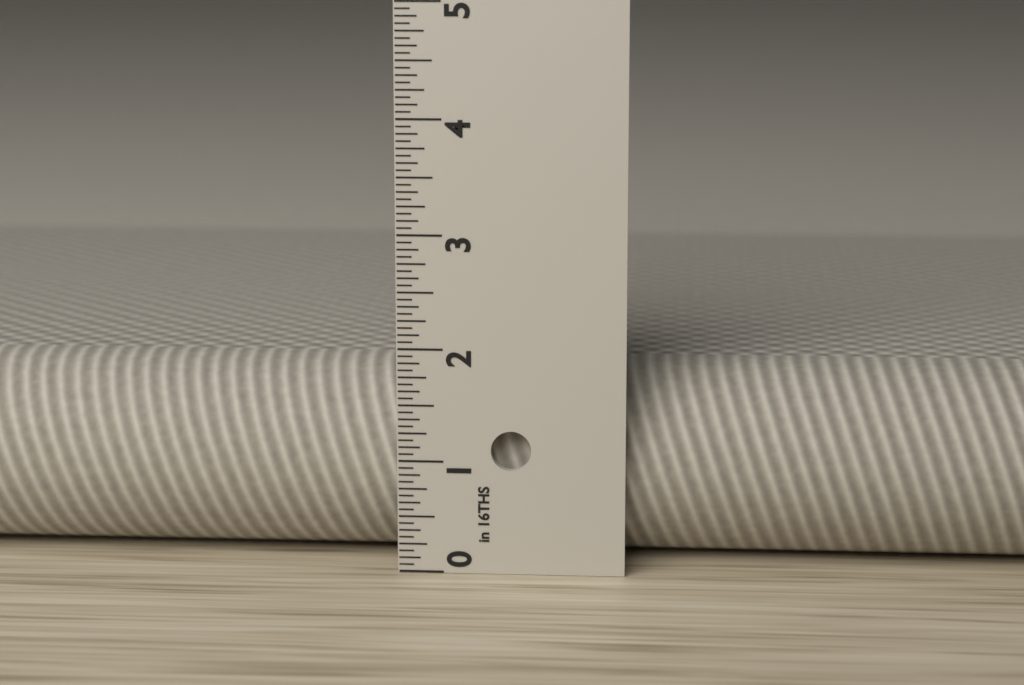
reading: 1.7500 in
